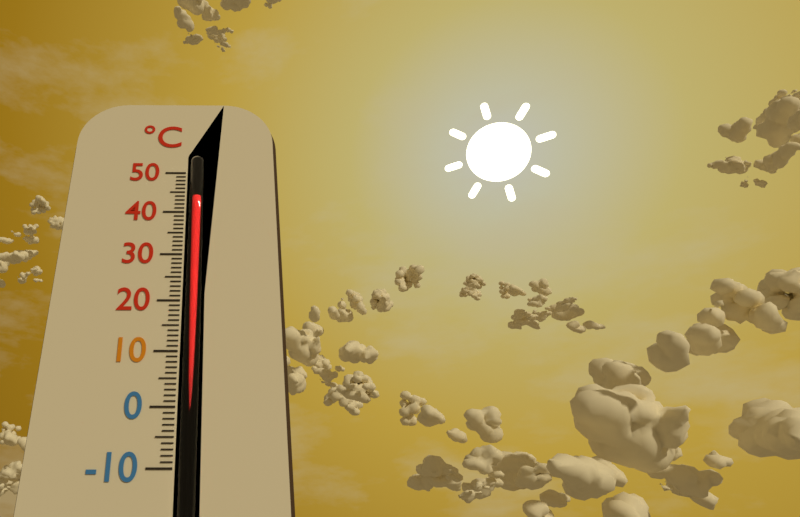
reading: 44 °C
